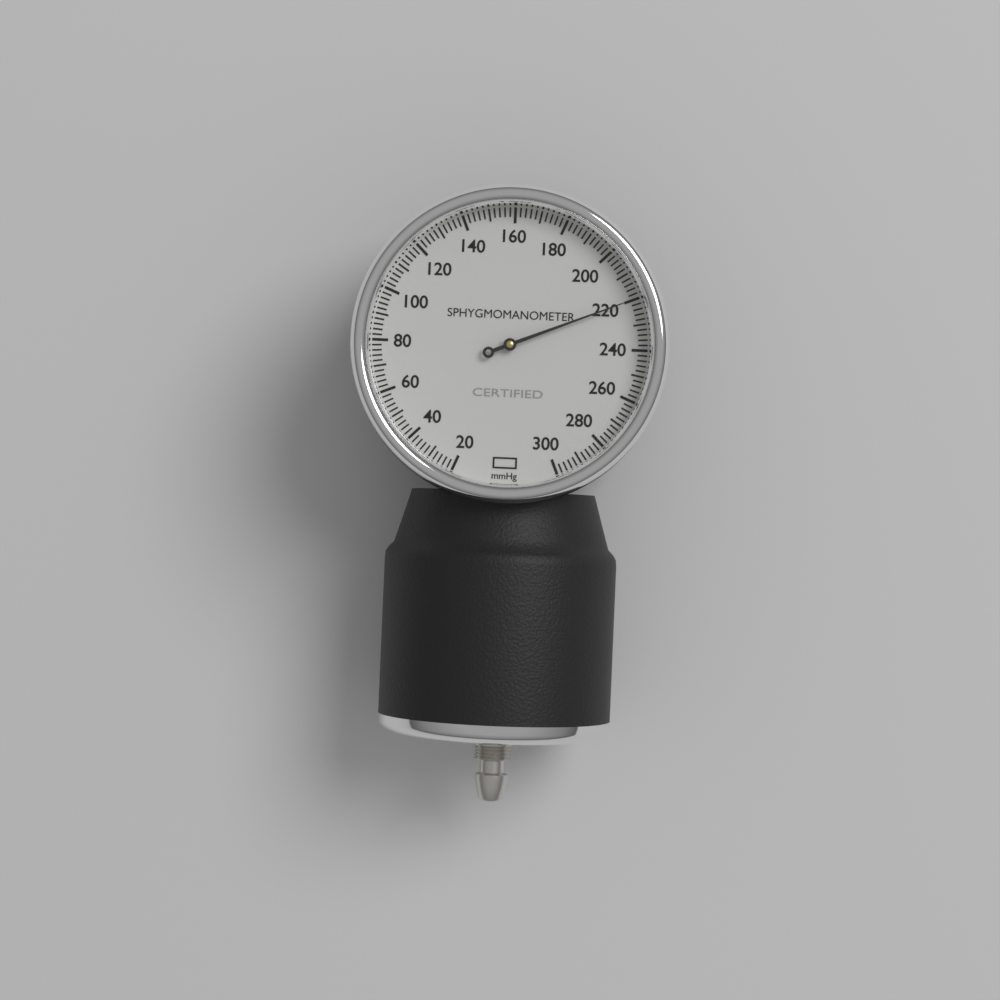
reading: 220 mmHg
